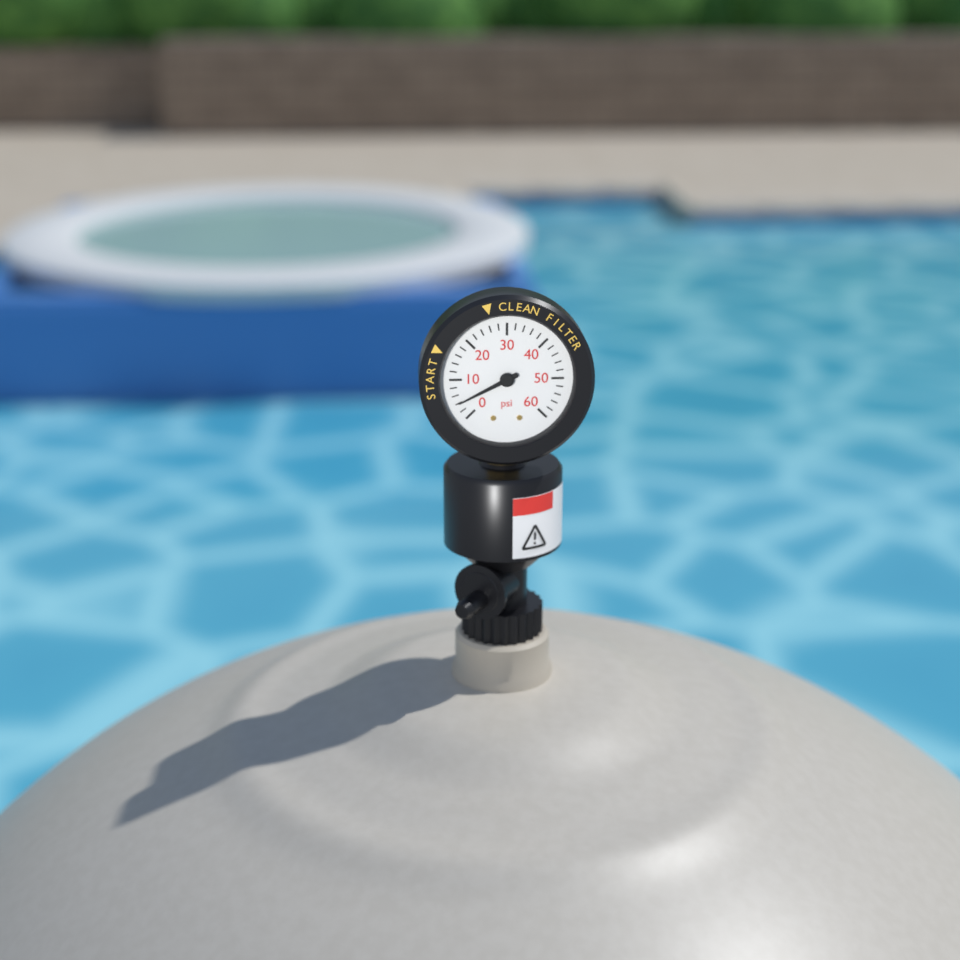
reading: 4 psi
